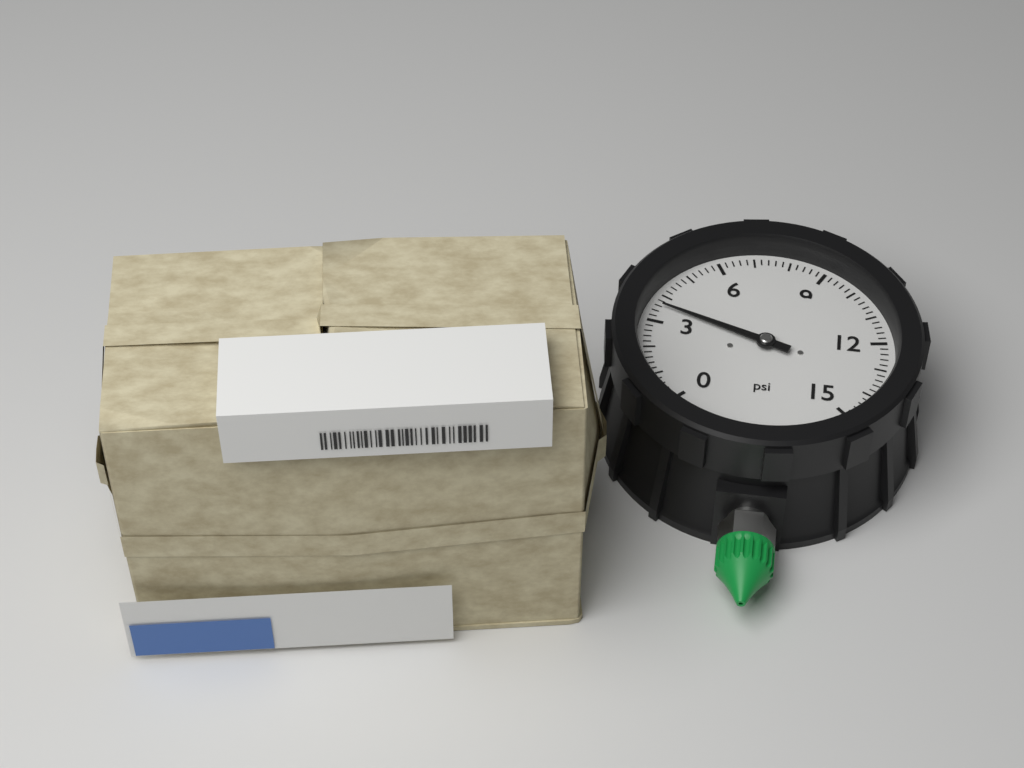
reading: 3.6 psi
